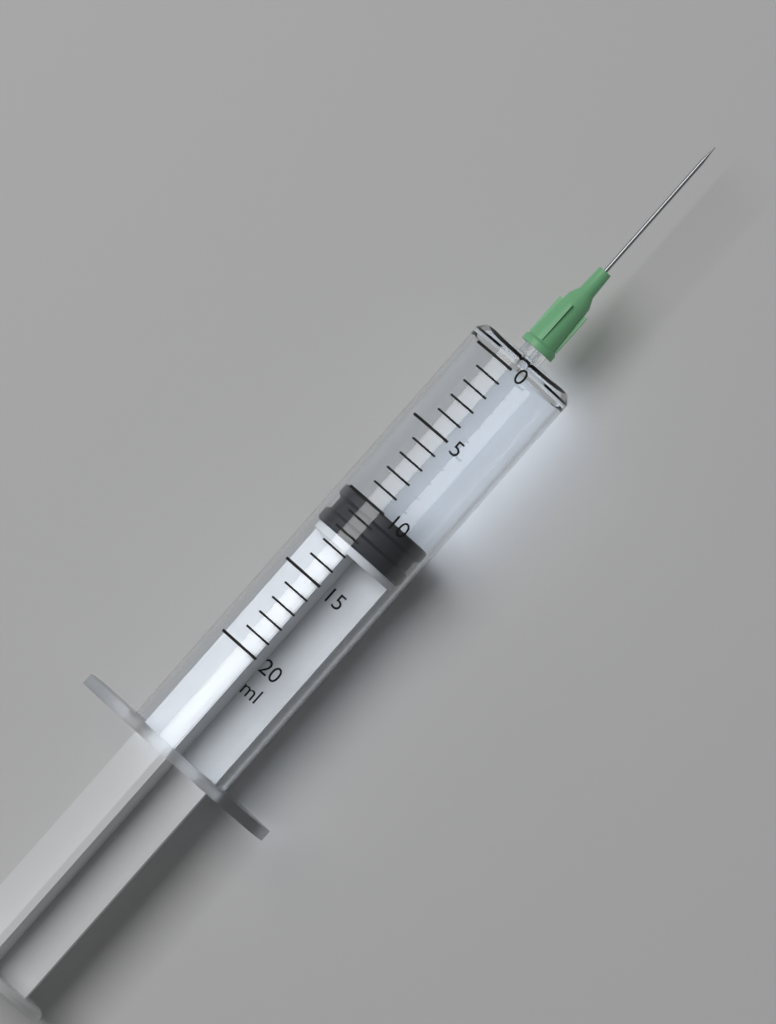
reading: 10 ml
